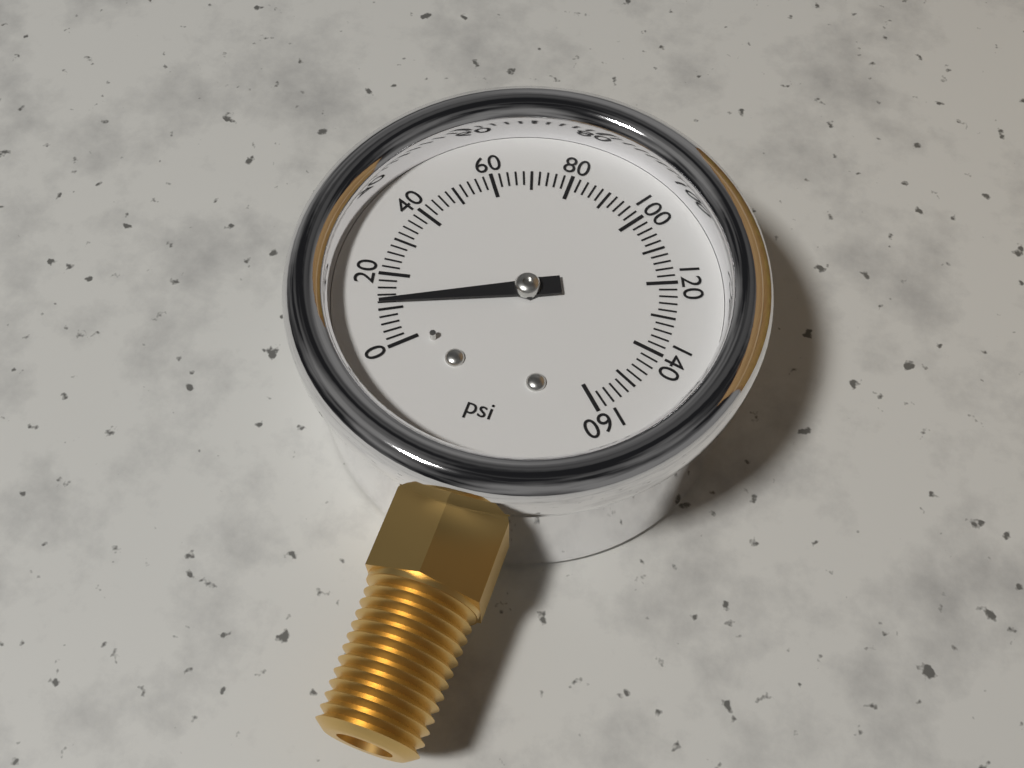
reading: 12 psi
